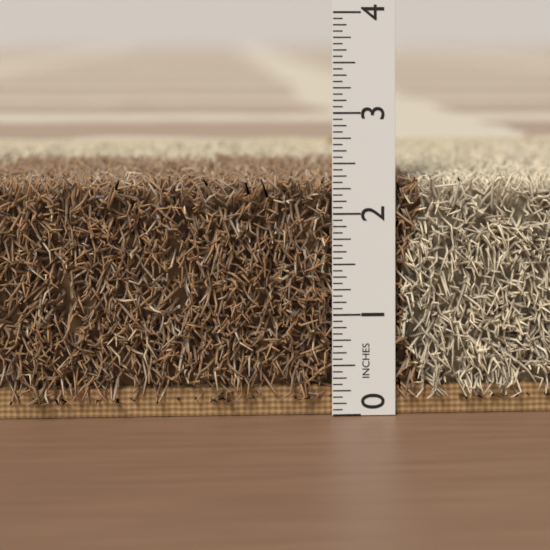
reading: 2.3750 in
